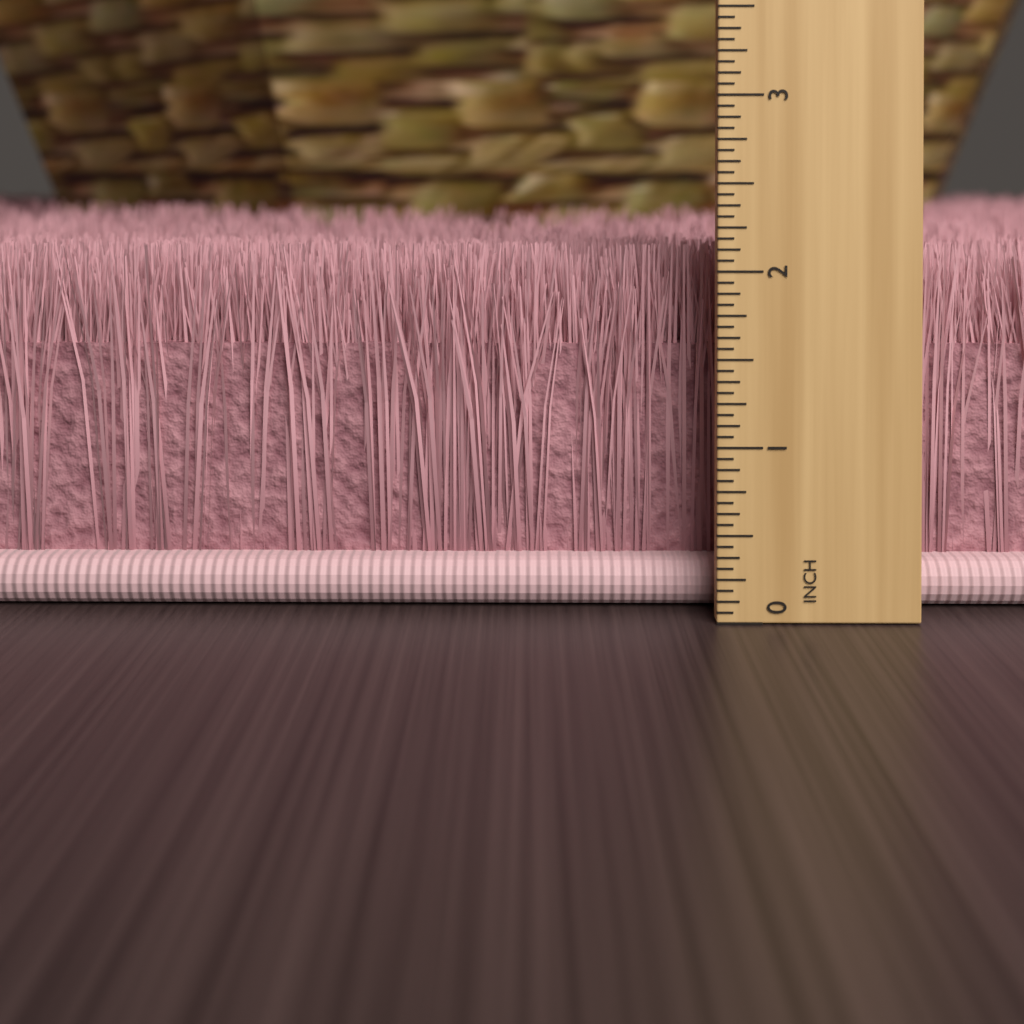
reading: 2.1250 inch
